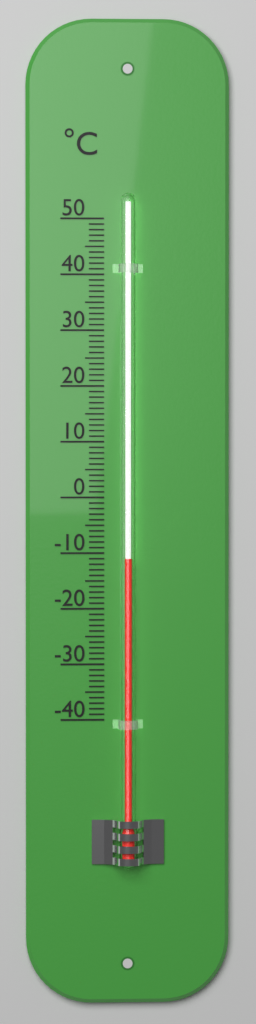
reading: -11 °C
